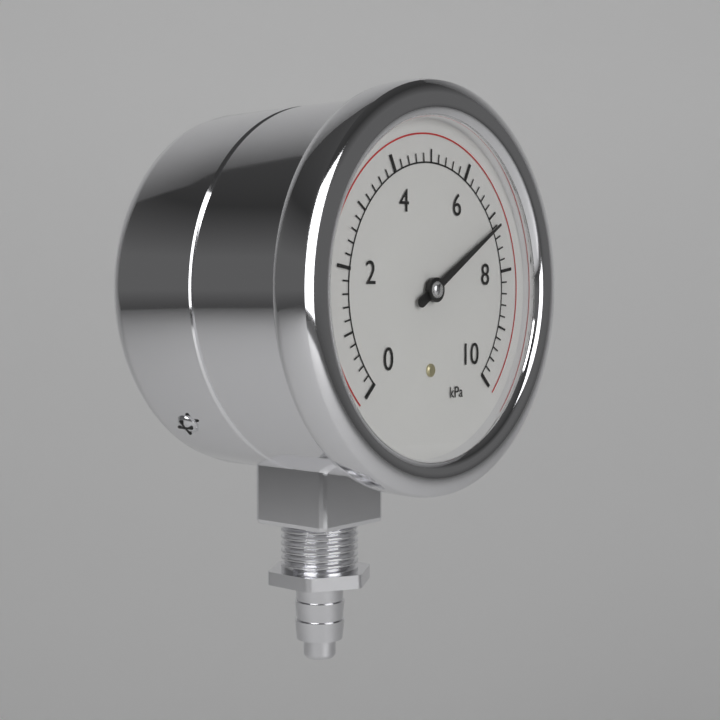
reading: 7.2 kPa
